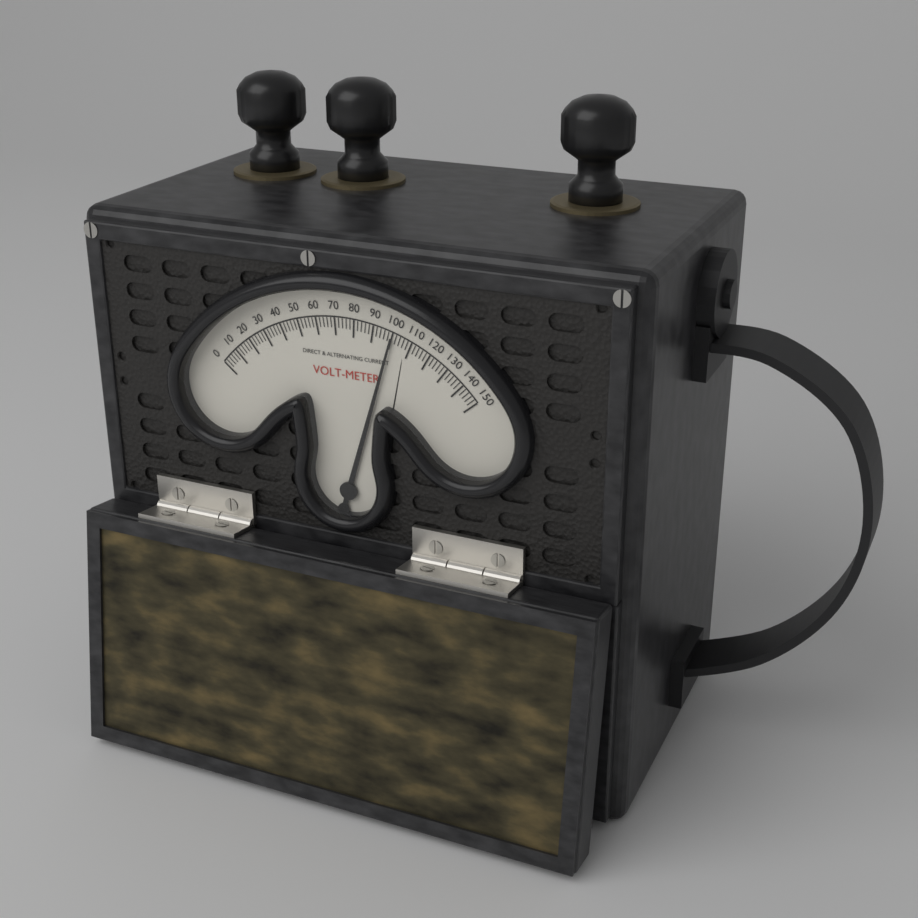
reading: 100 V
